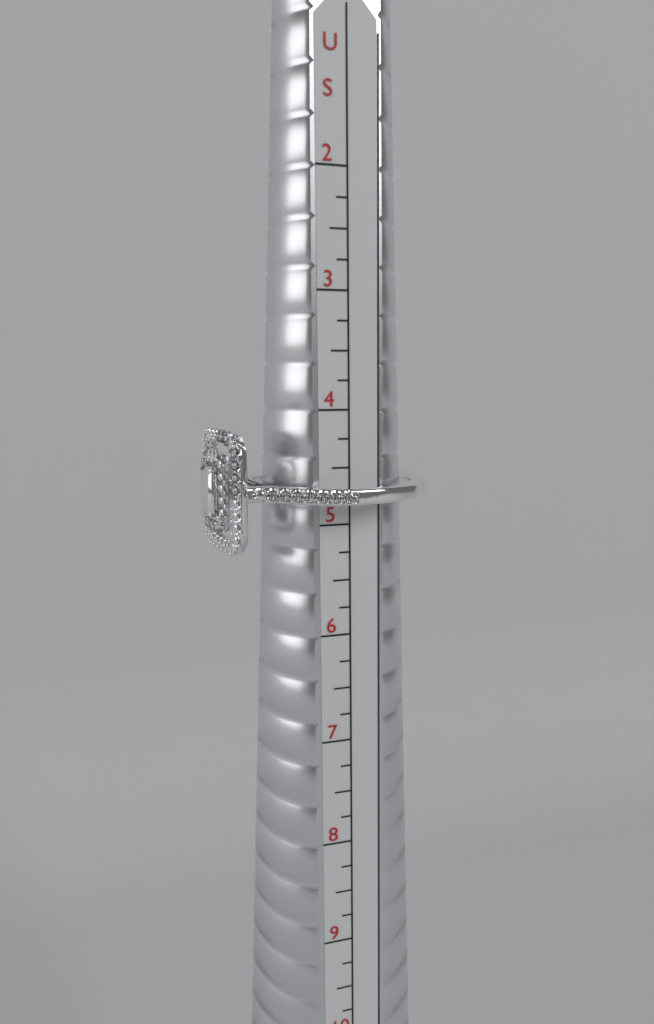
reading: 5.25 US
